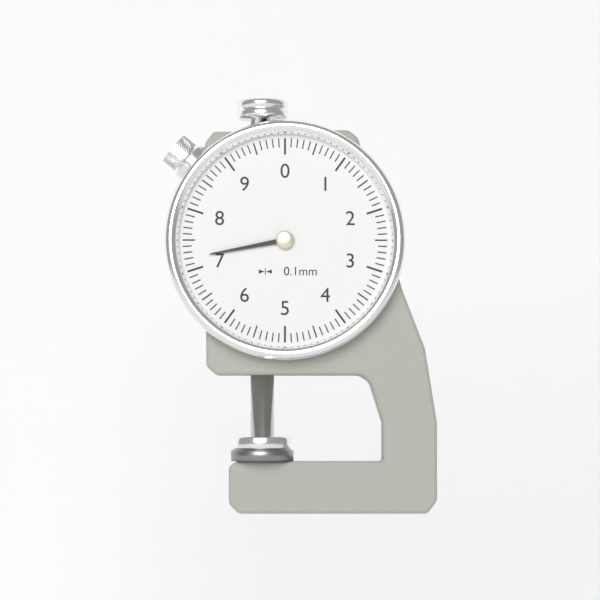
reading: 7.2 mm
